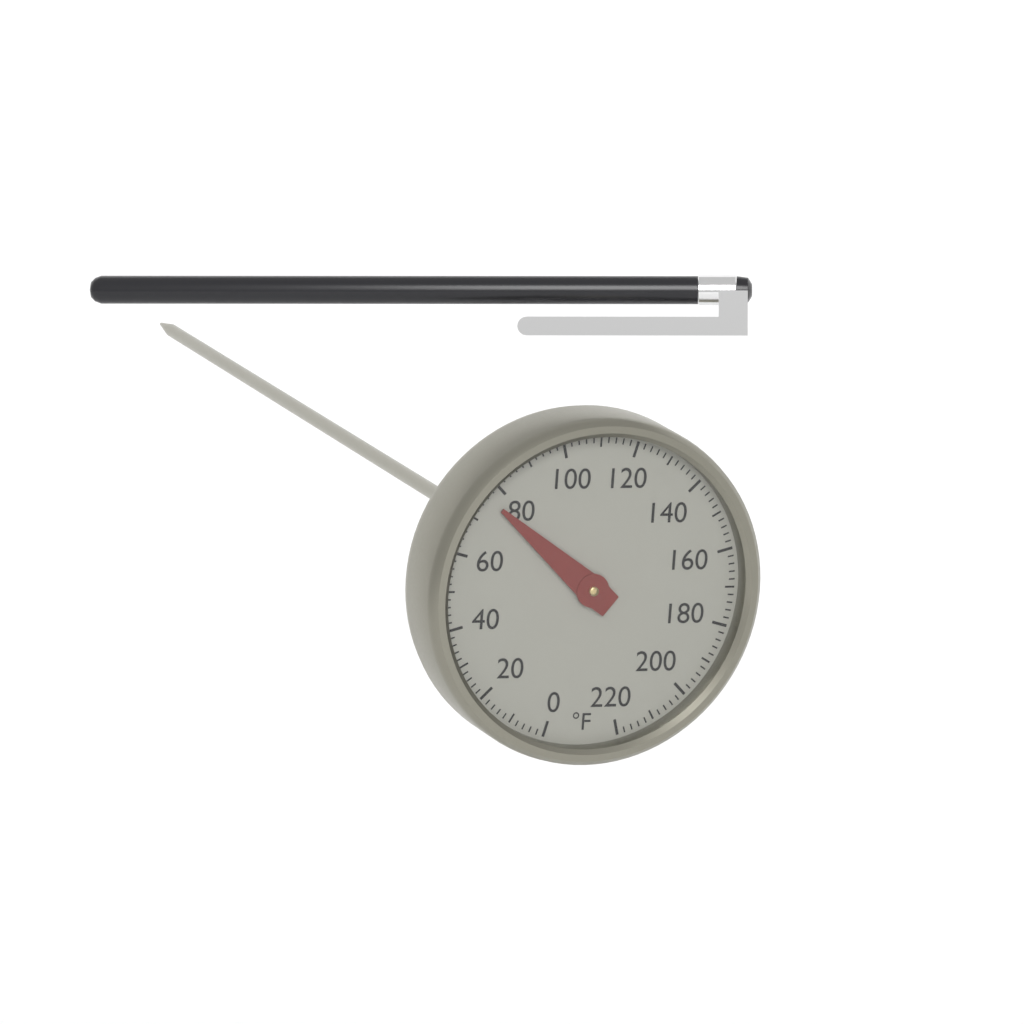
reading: 76 °F
